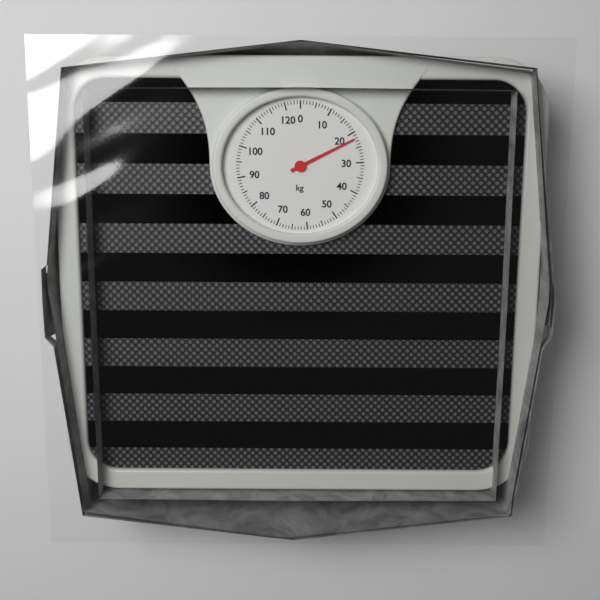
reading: 22 kg
